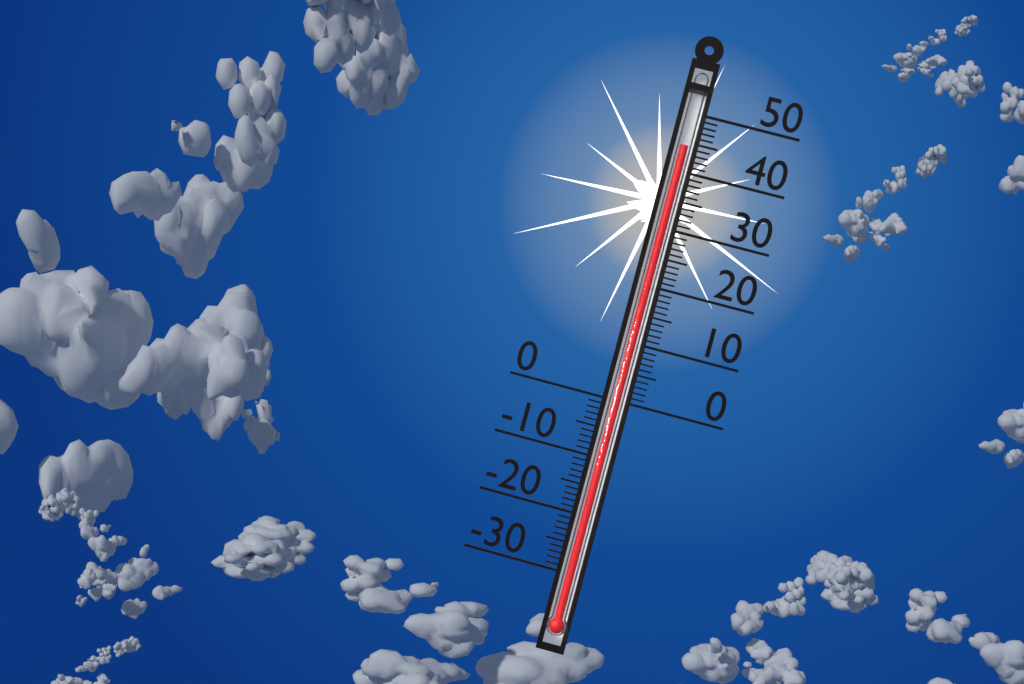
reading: 44 (no unit)
